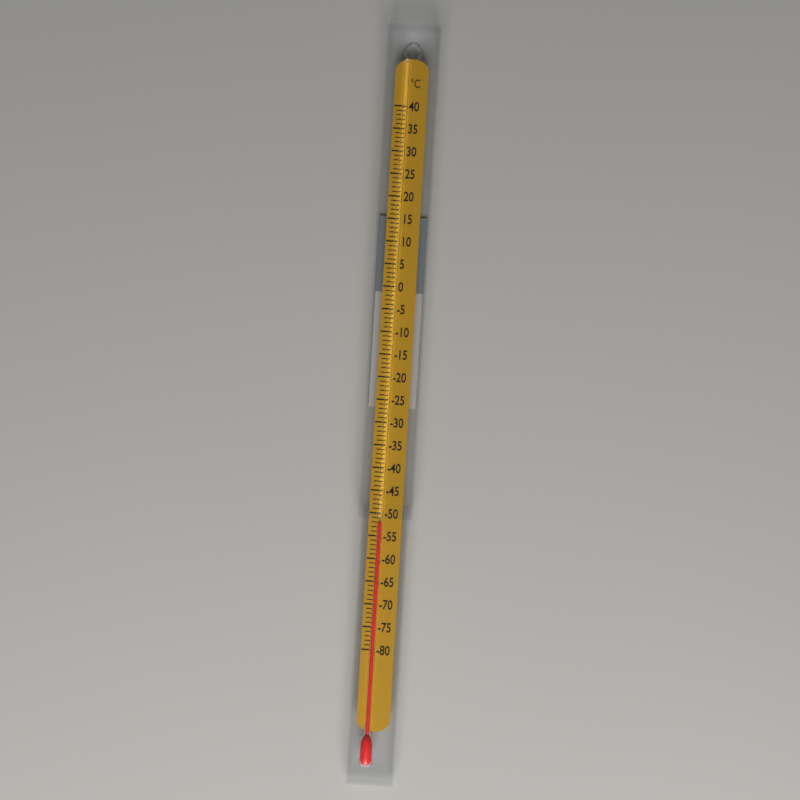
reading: -52 °C
